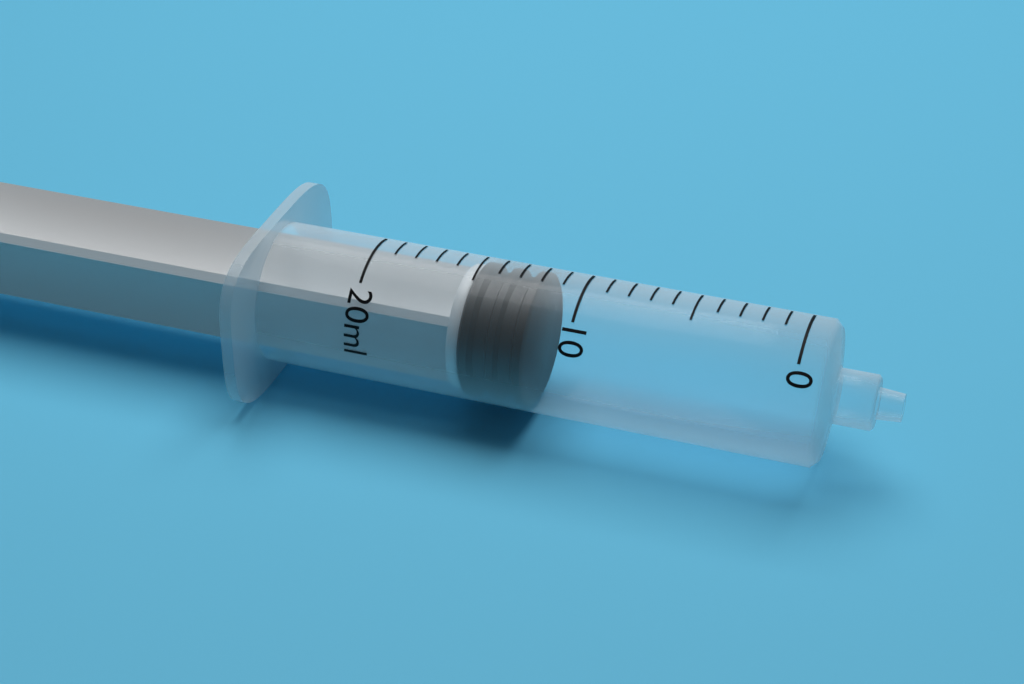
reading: 12 ml
